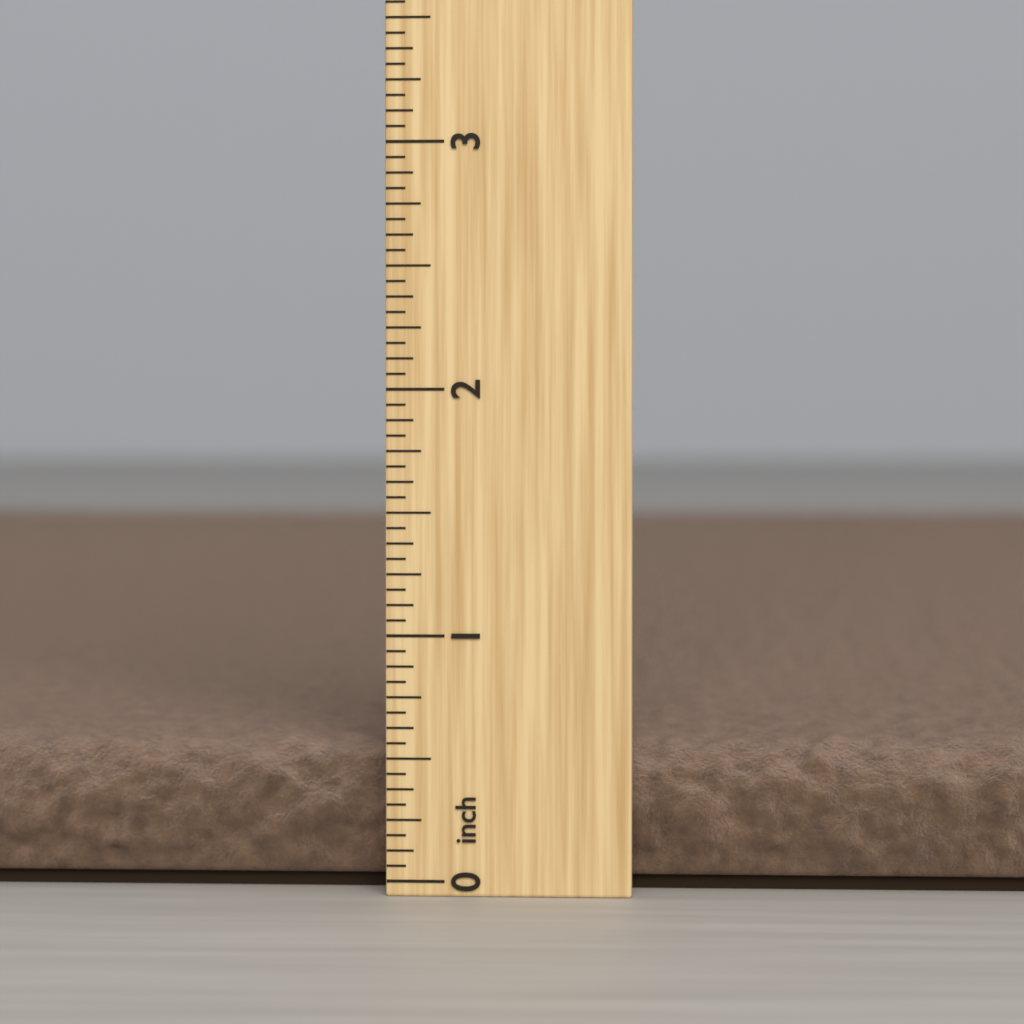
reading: 0.5625 inch
